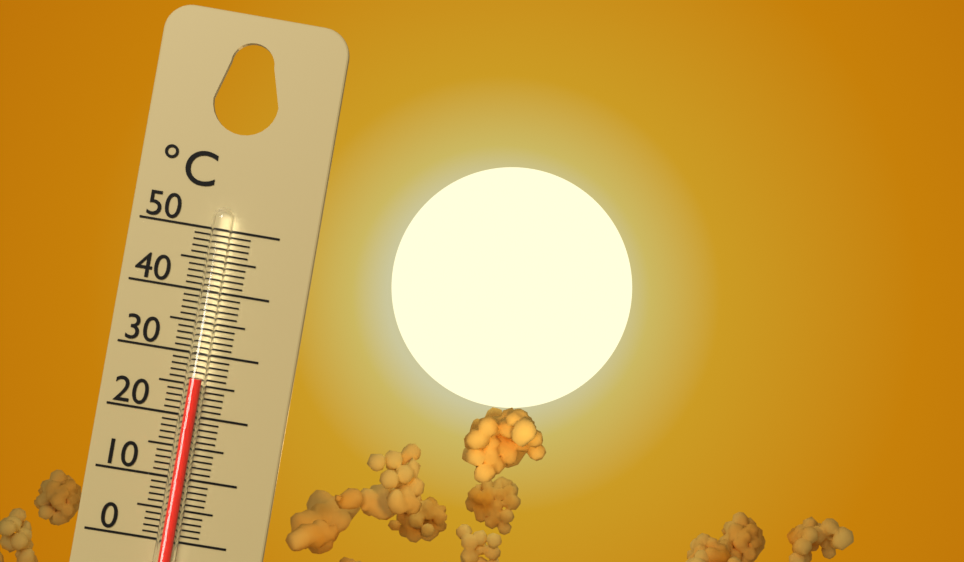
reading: 26 °C
